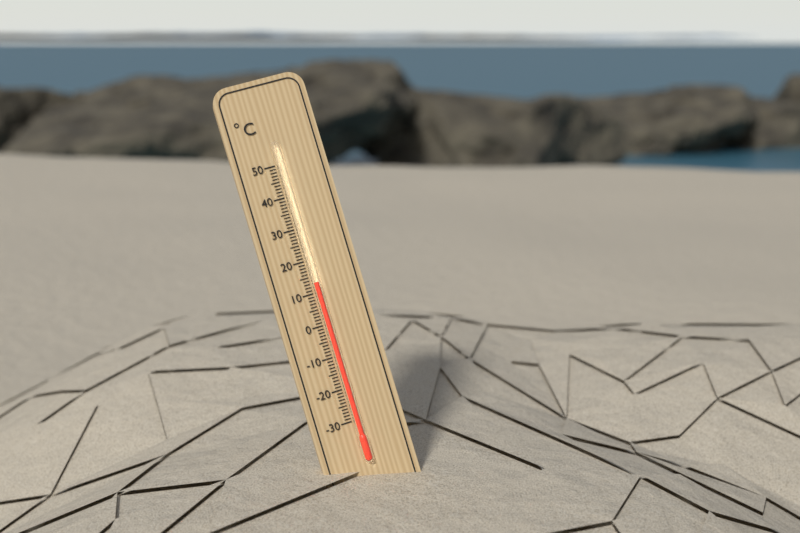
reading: 13 °C
